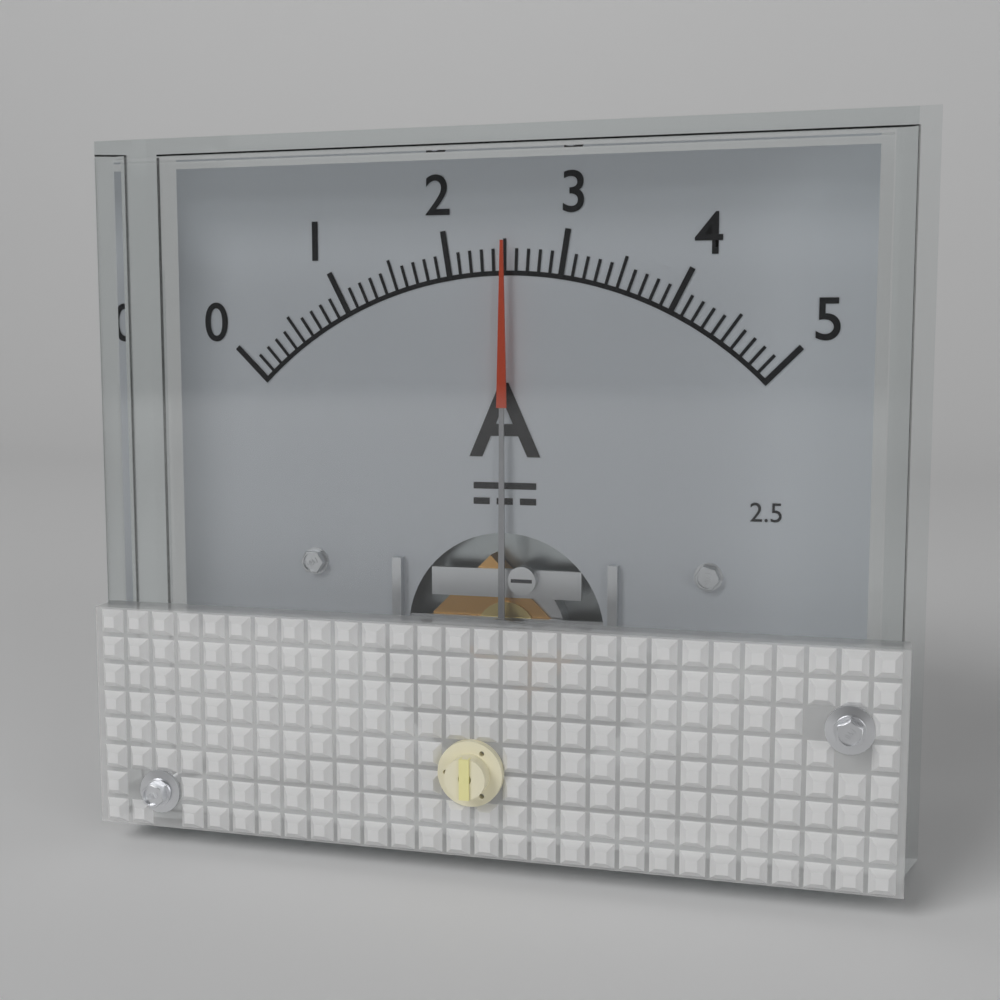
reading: 2.5 A
